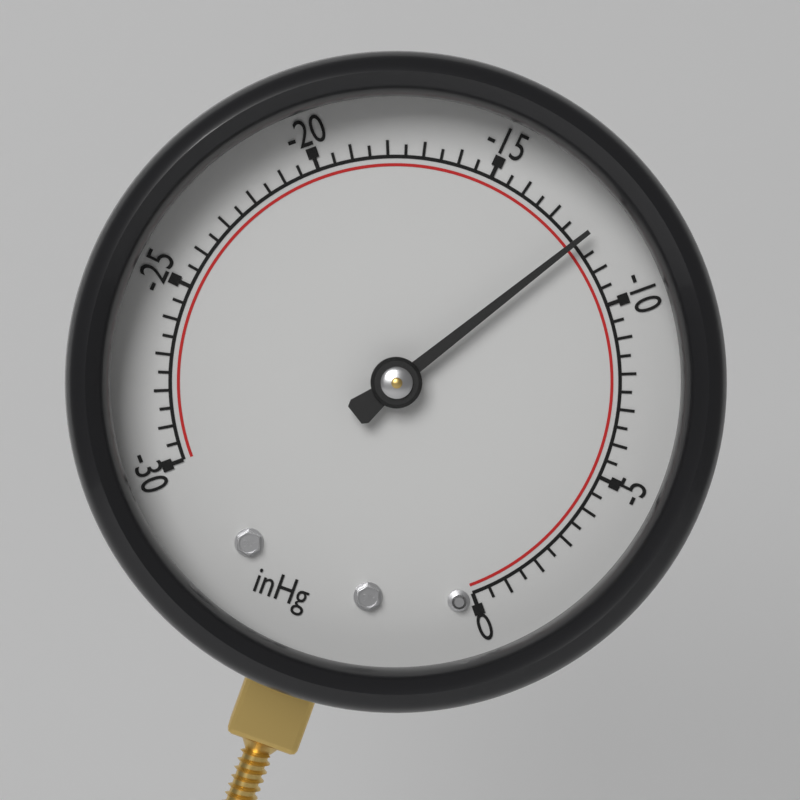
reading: -12.0 inHg
